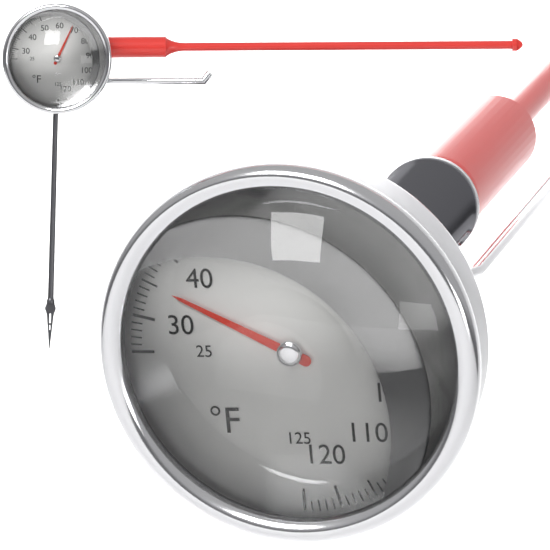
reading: 35 °F
